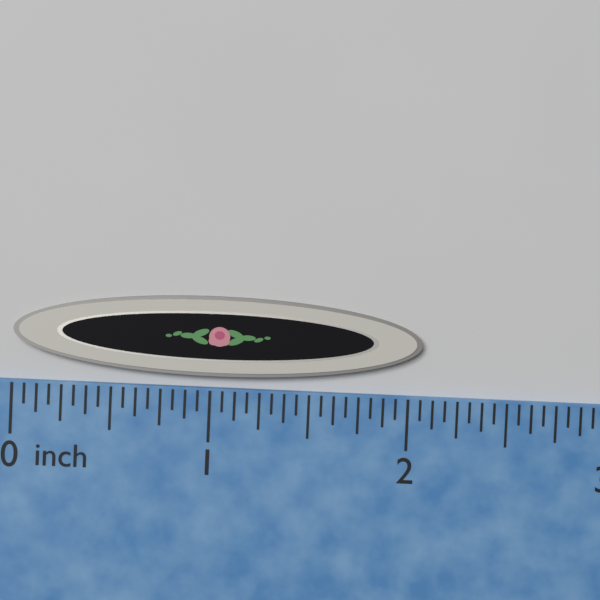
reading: 2.0625 inch
